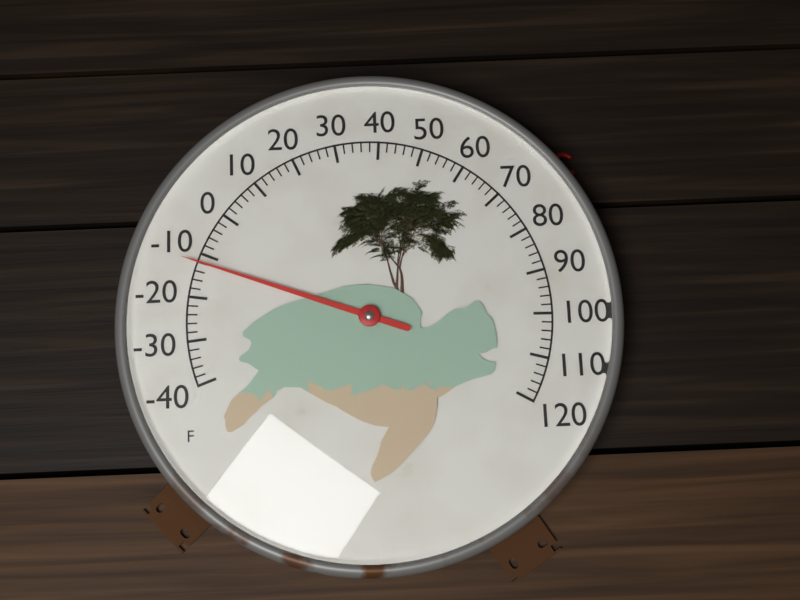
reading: -12 °F
